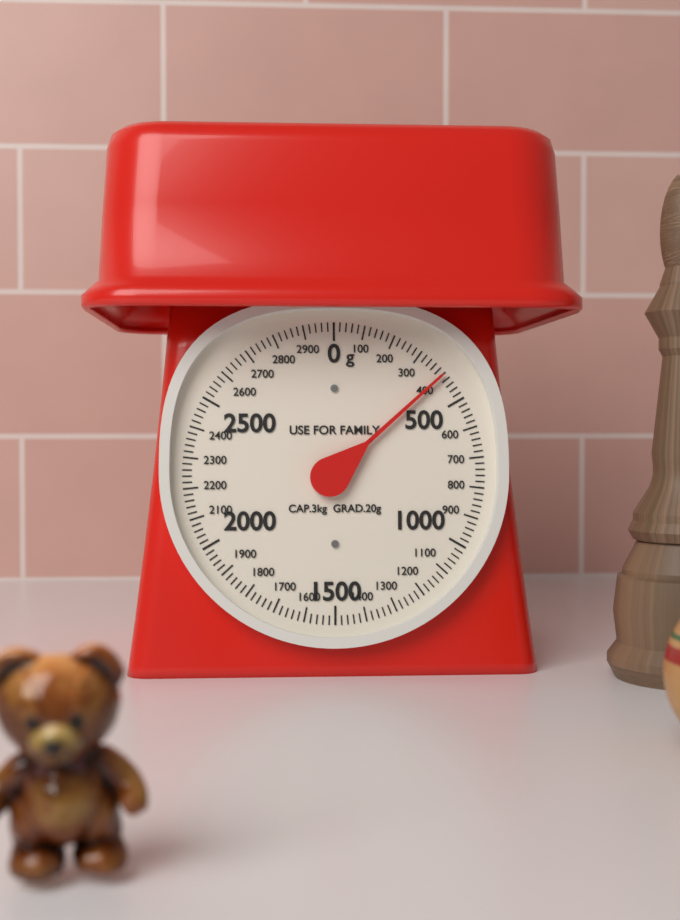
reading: 400 g
